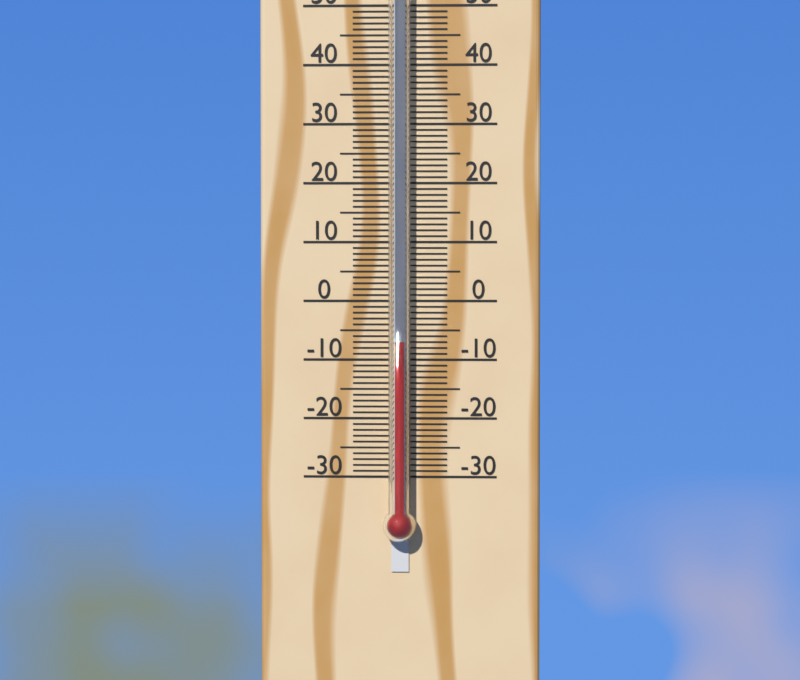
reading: -7 °C
